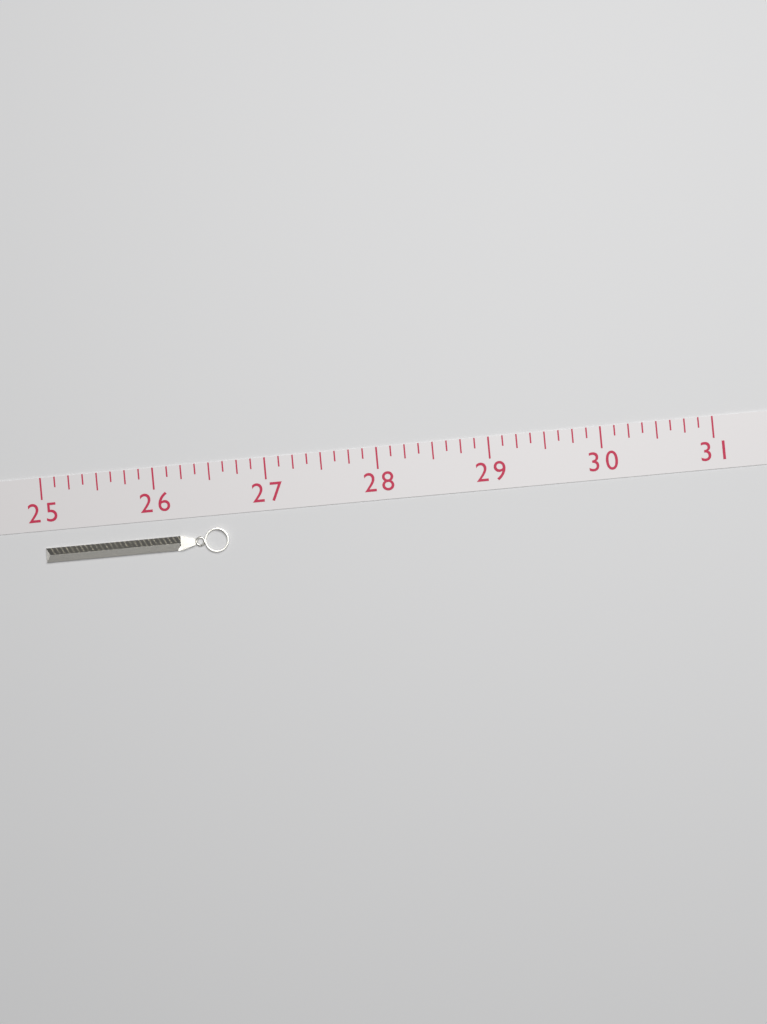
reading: 26.625 (no unit)
